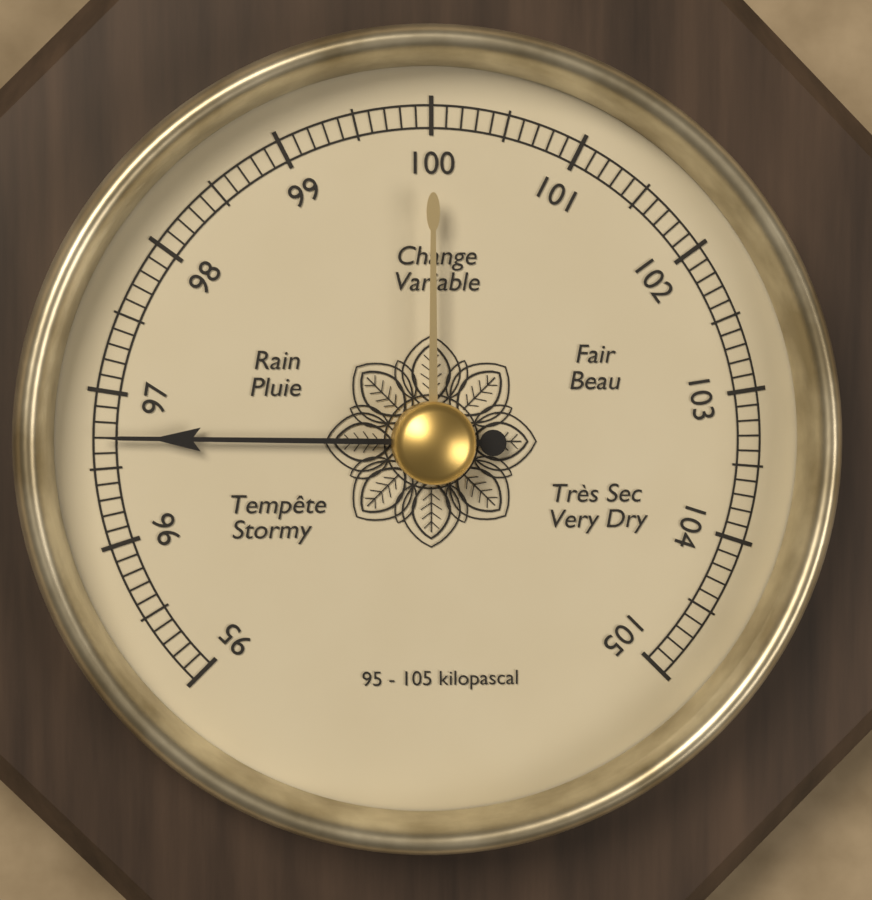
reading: 96.7 kPa
